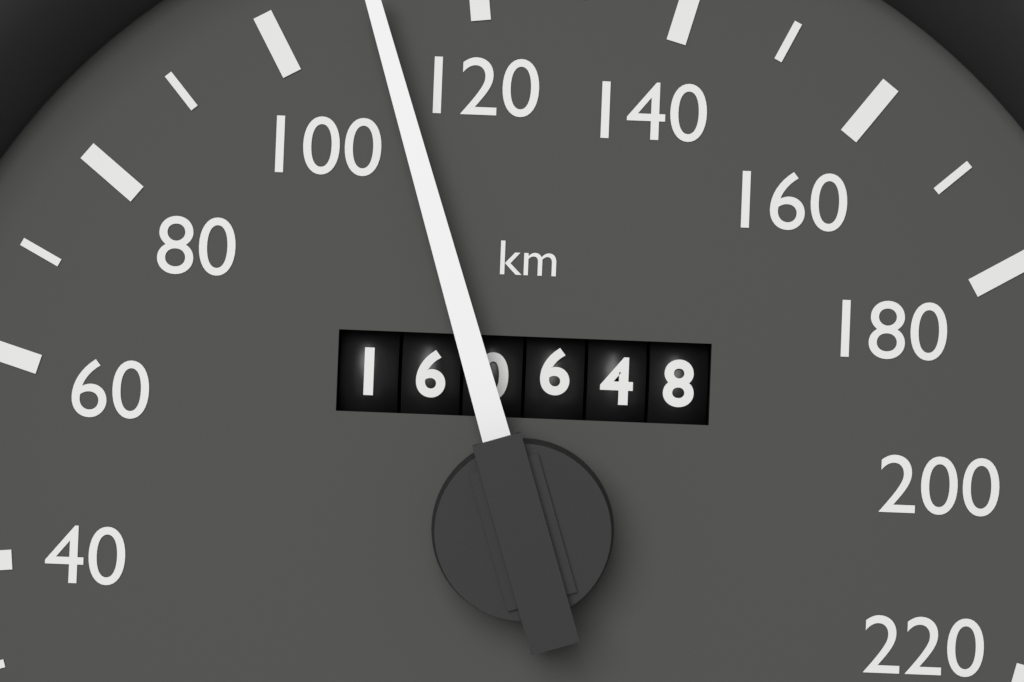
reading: 110 km/h
